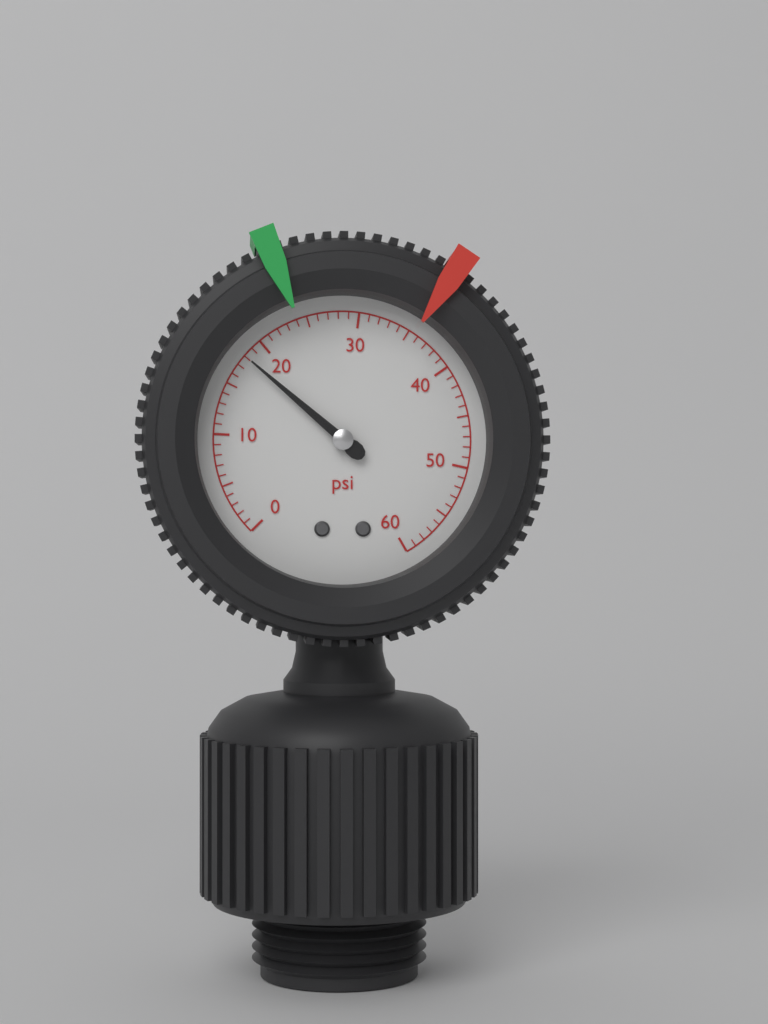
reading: 18 psi
